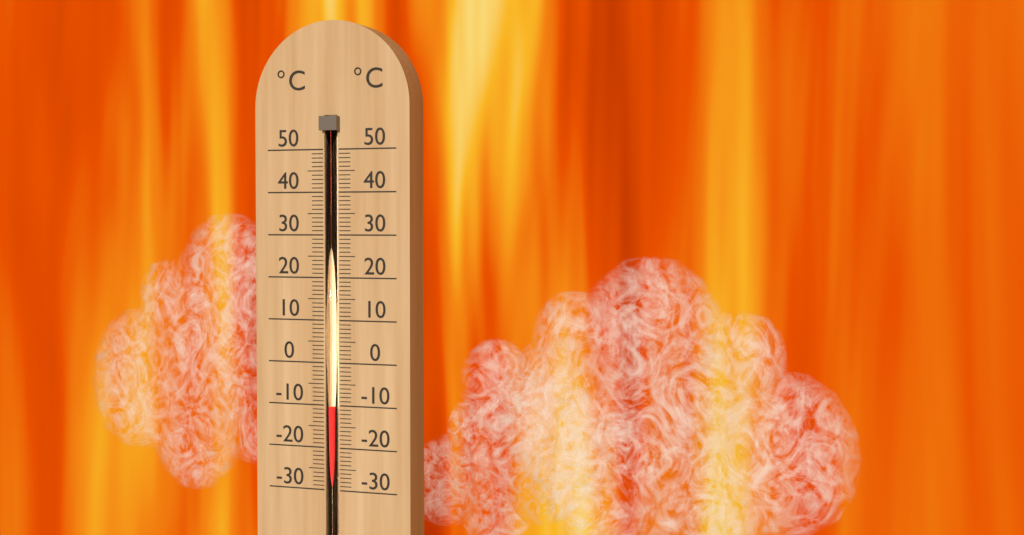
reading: -10 °C
